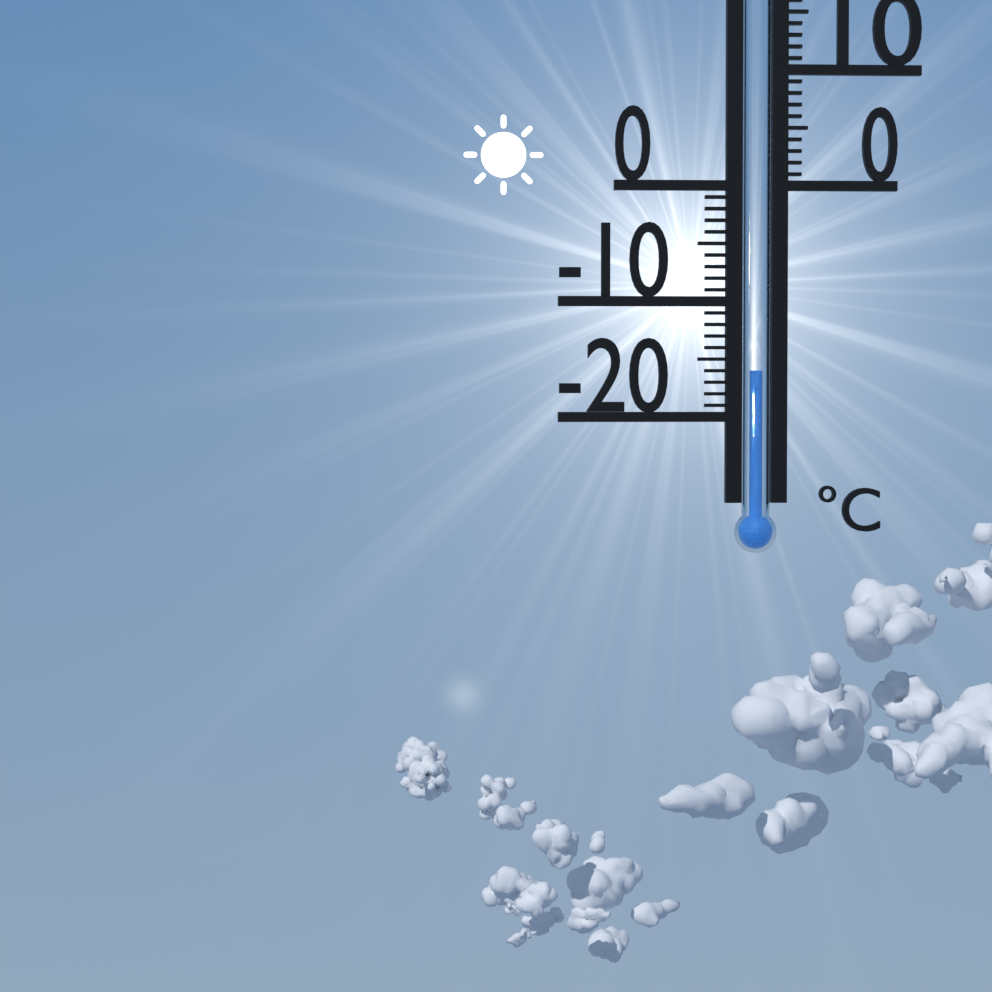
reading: -16 °C
